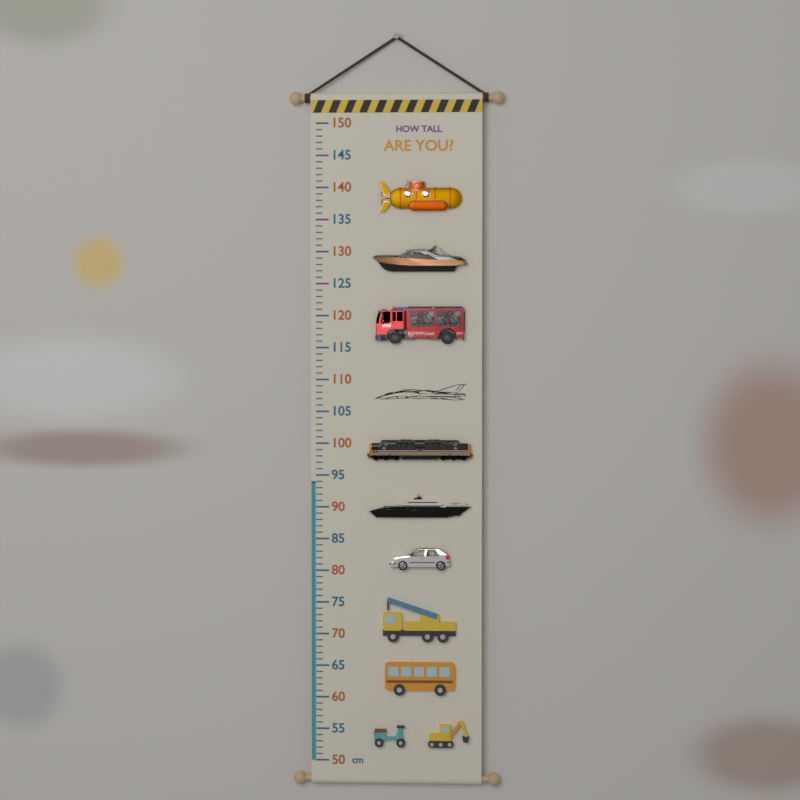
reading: 94 cm
